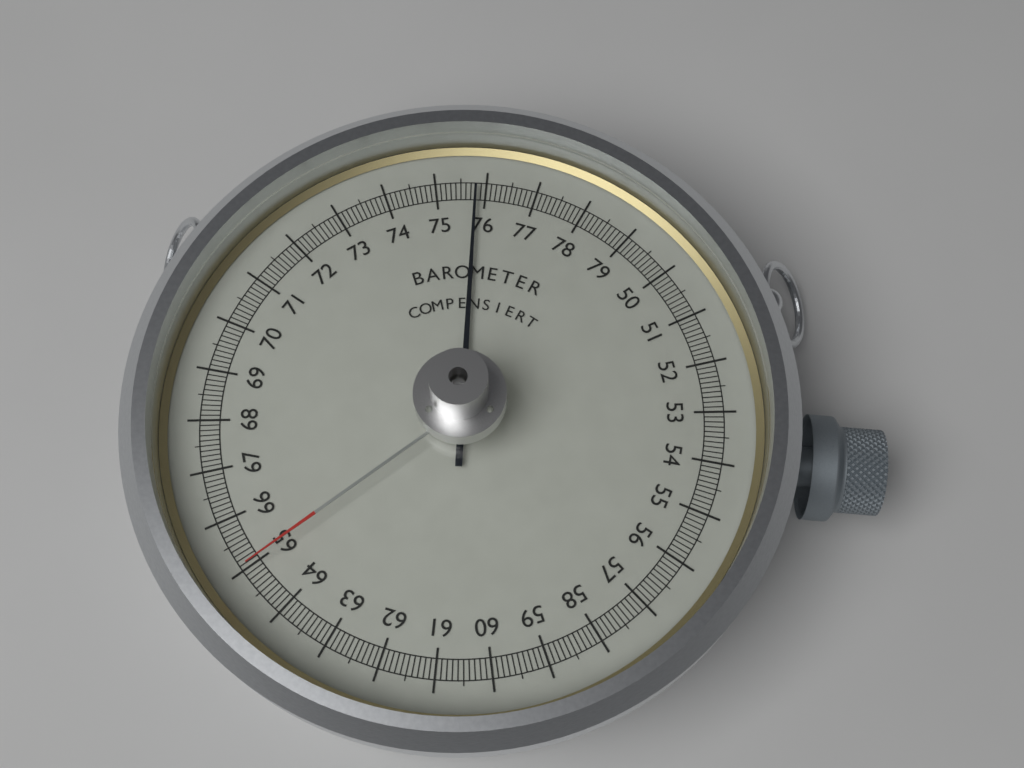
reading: 75.8 (no unit)
